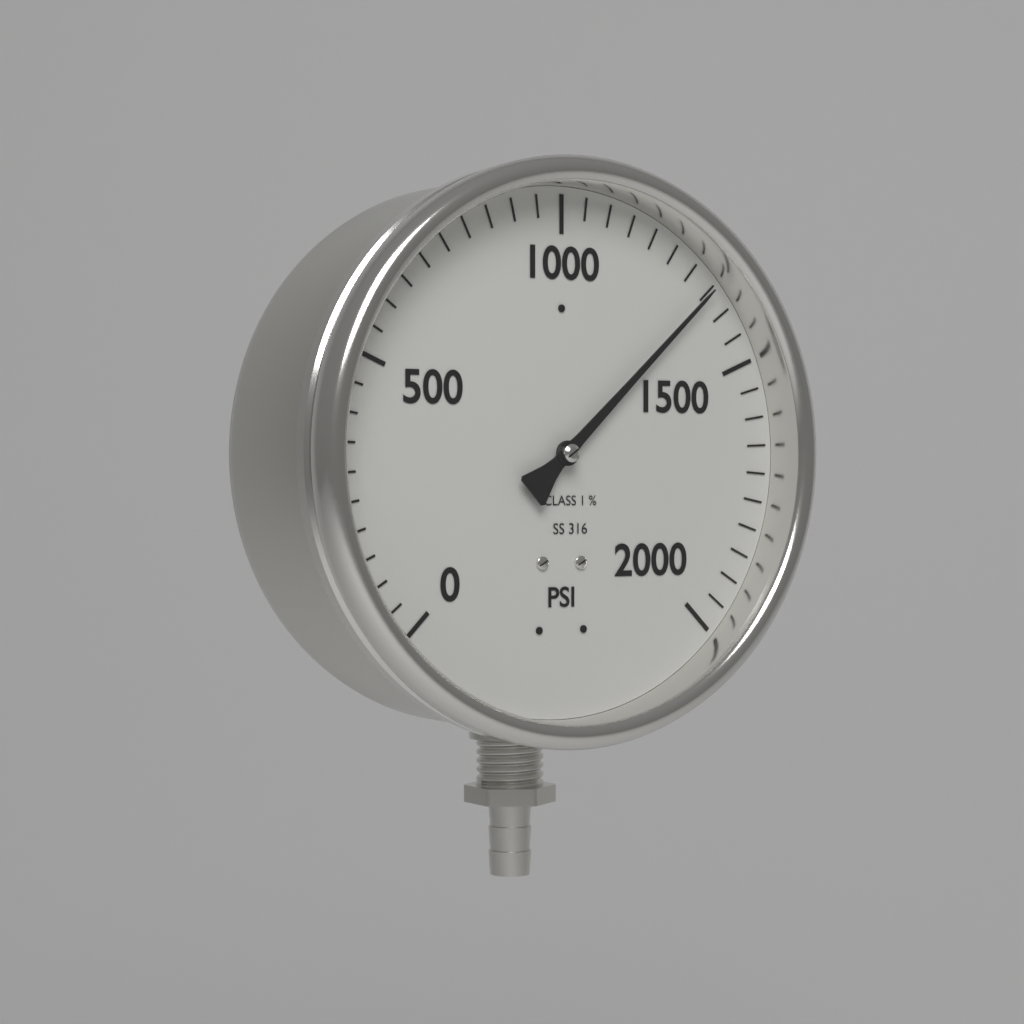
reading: 1350 psi
